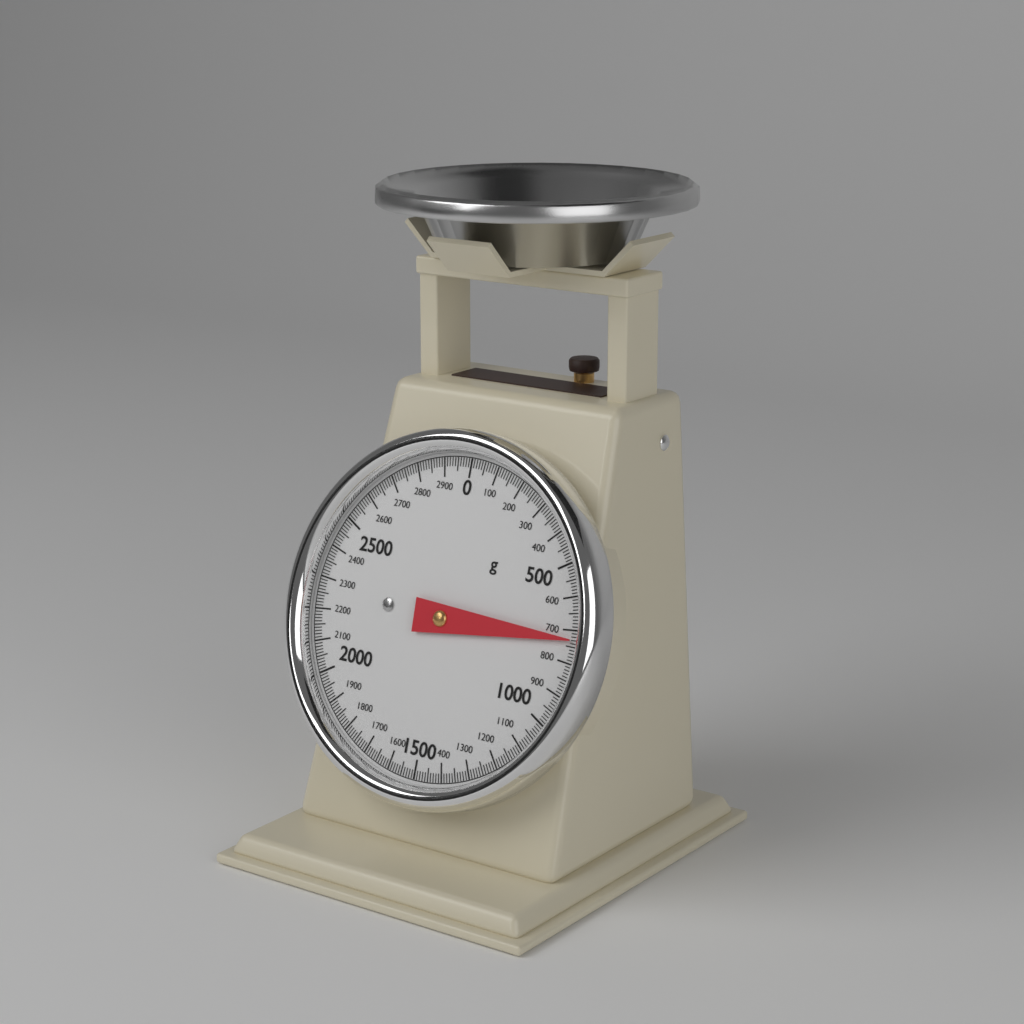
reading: 730 g
